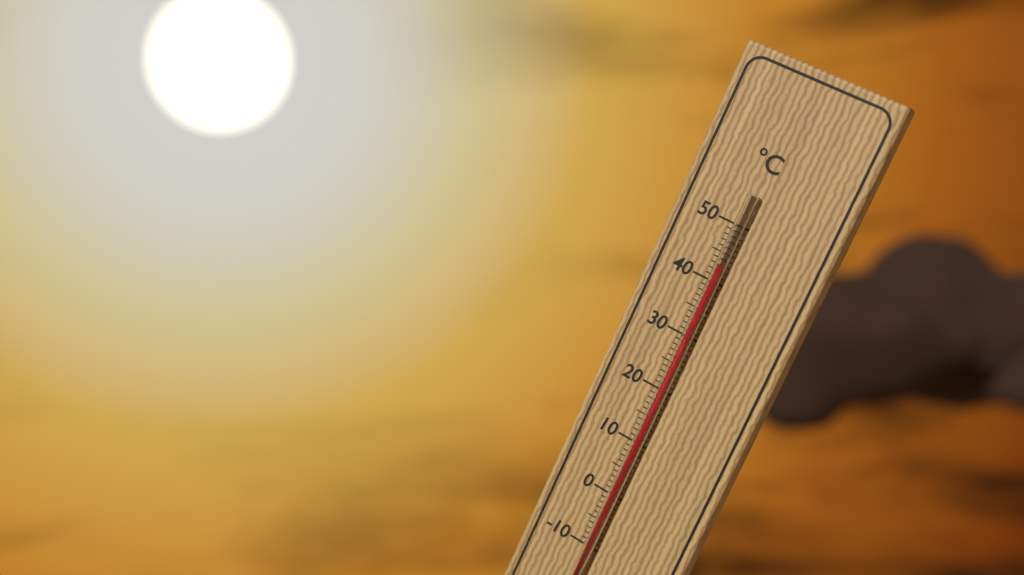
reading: 43 °C
